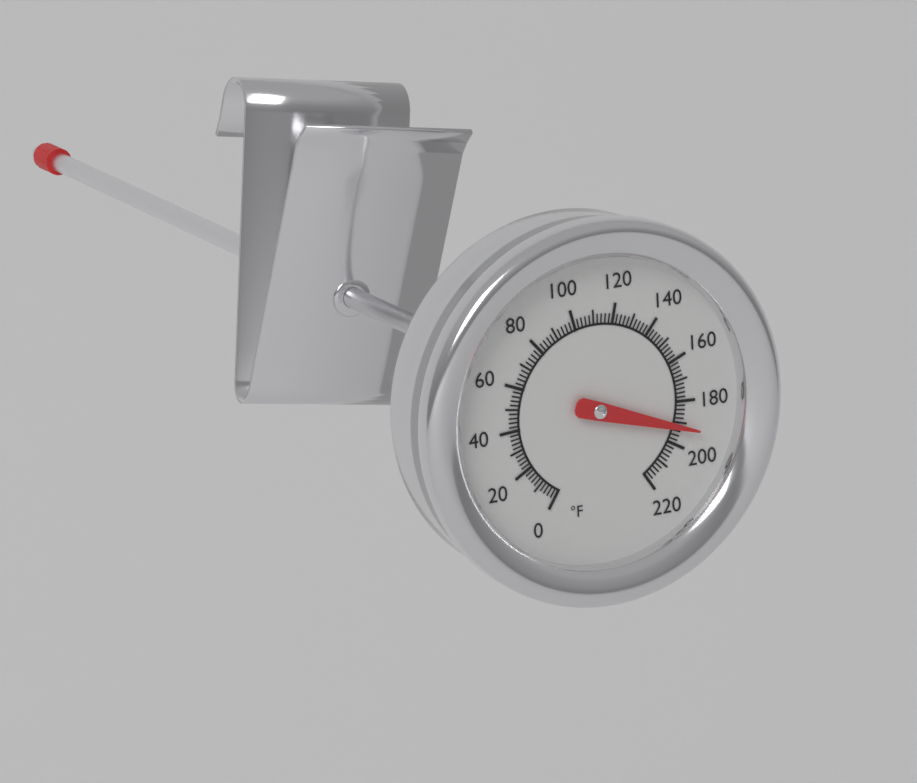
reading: 192 °F
